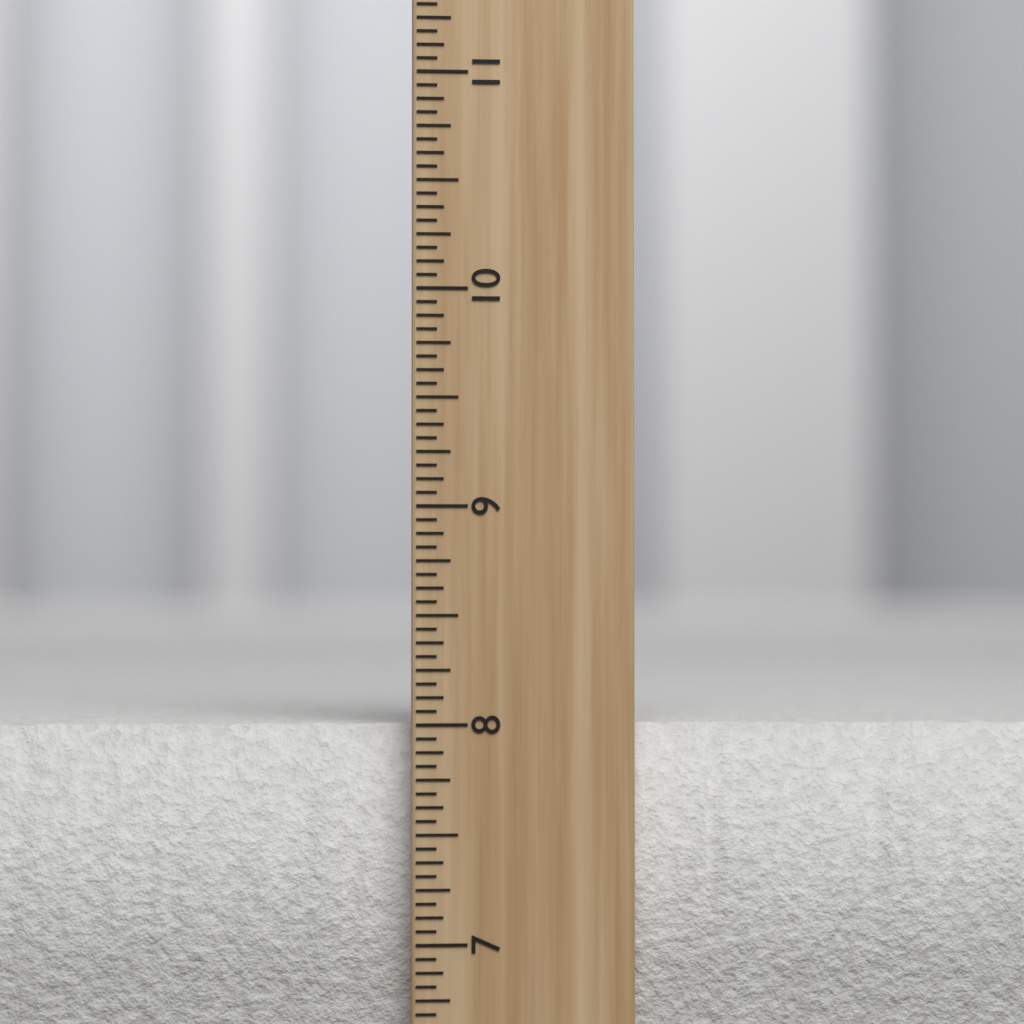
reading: 8.0000 inch
